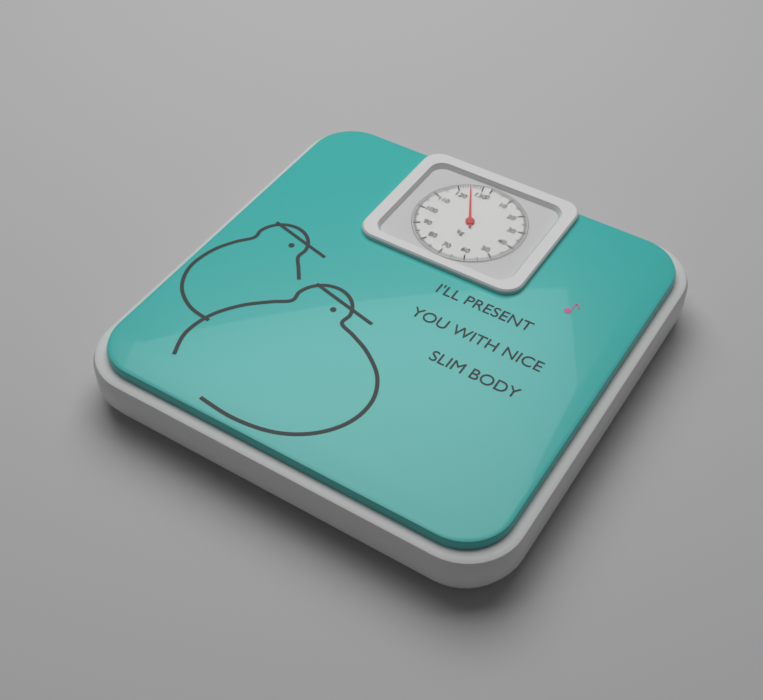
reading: 125 kg
